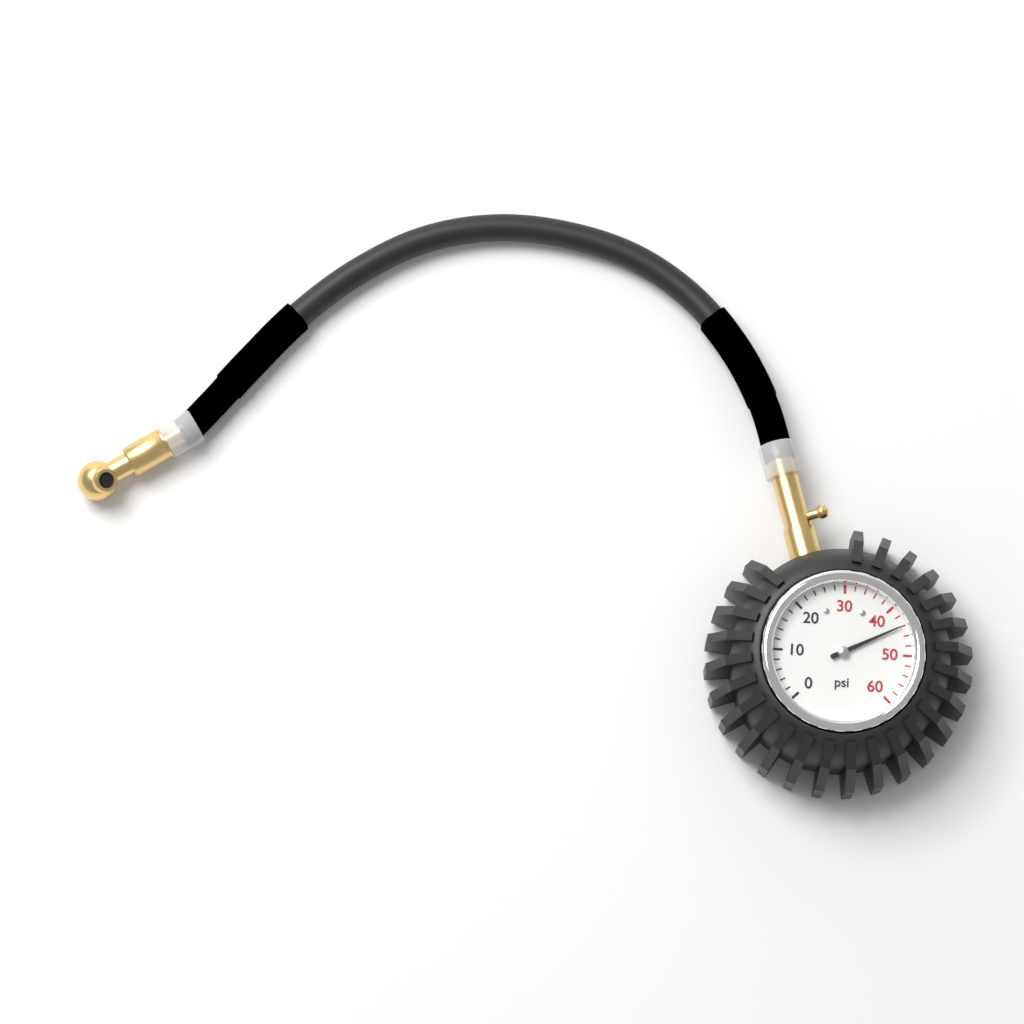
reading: 44 psi
